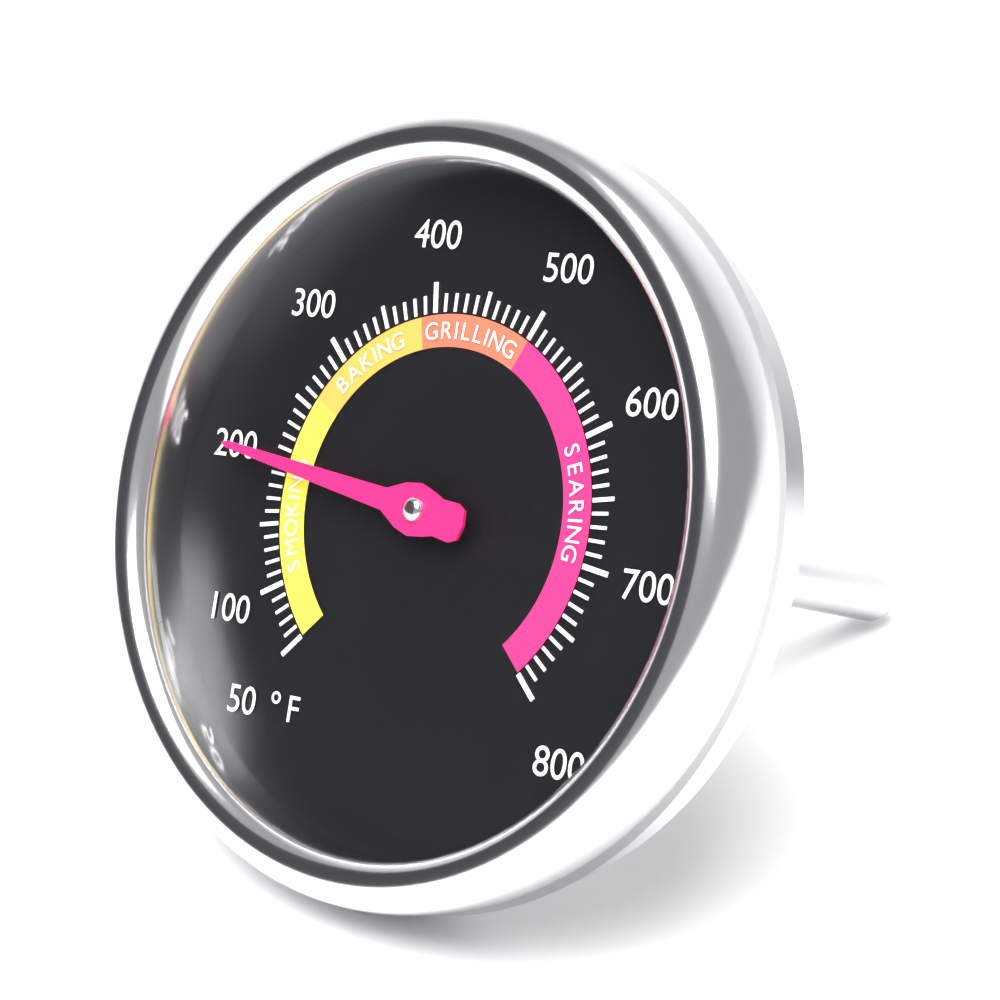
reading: 200 °F
